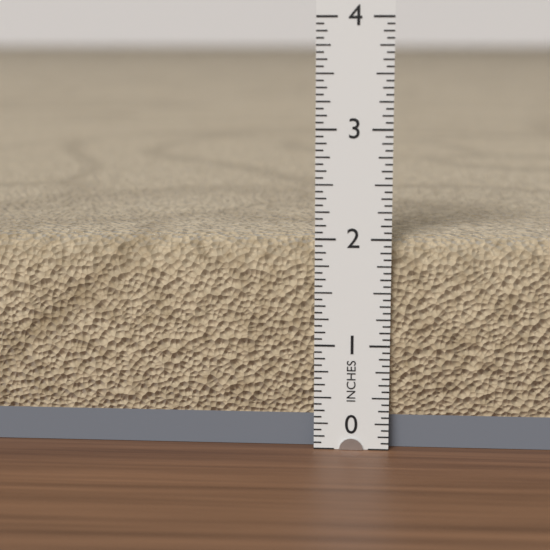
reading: 2.0000 in
